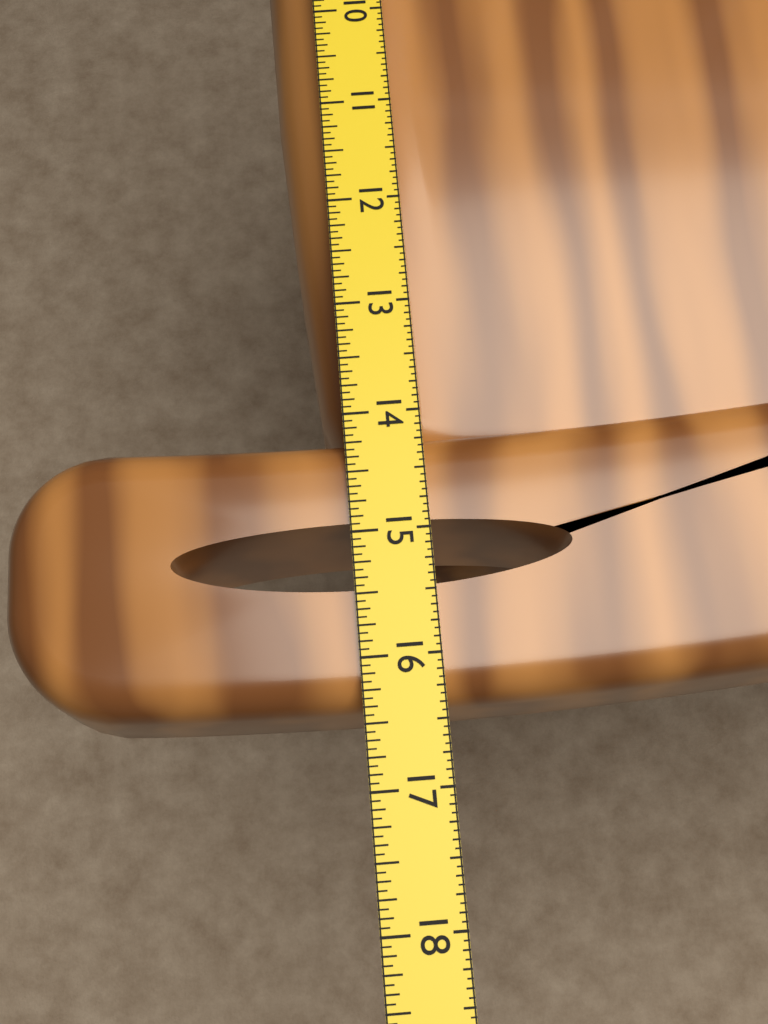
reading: 16.3750 in
